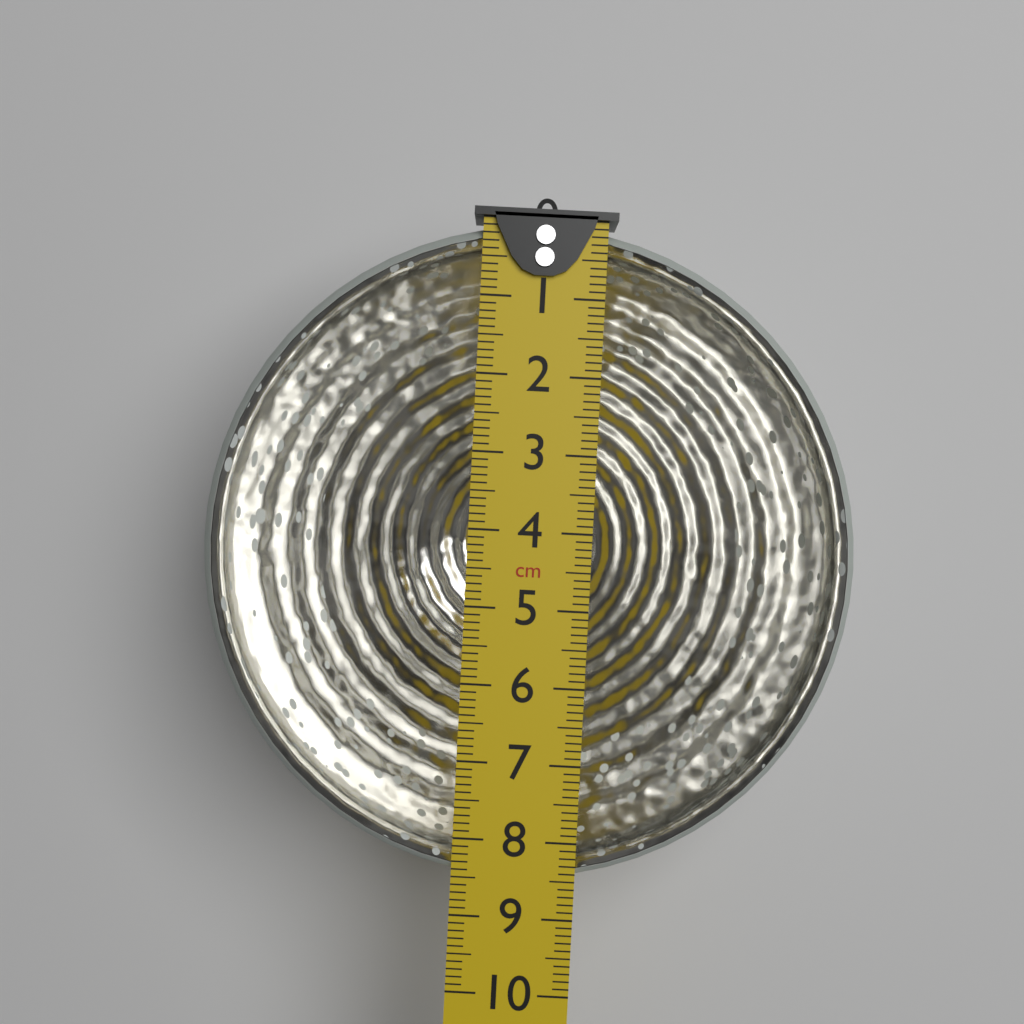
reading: 8.6 cm
